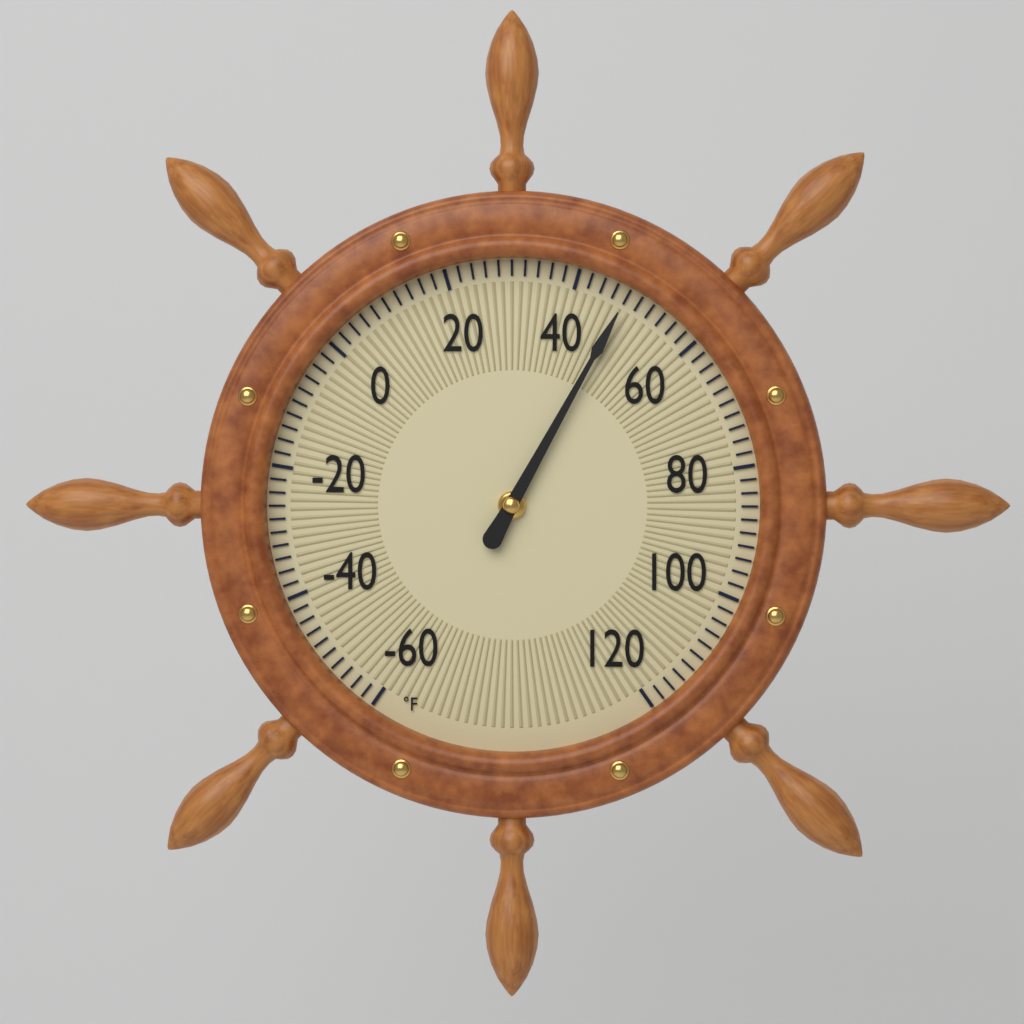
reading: 48 °F
